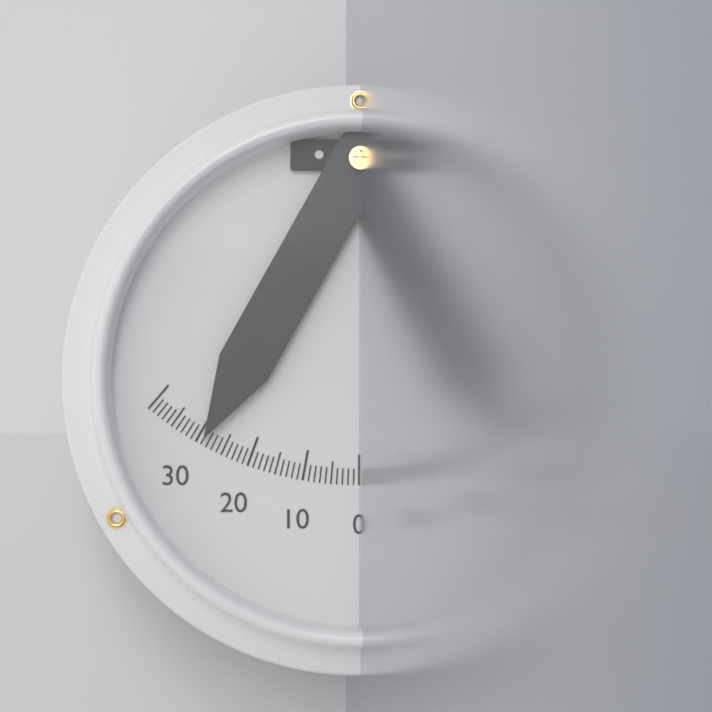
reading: -29 (no unit)
